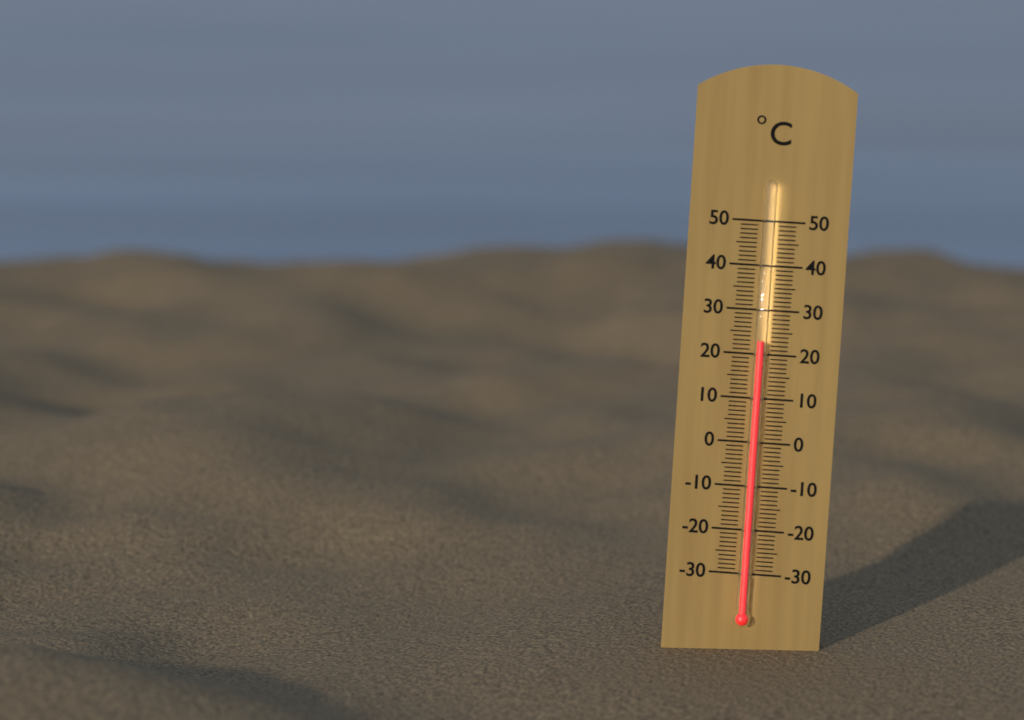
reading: 23 °C
